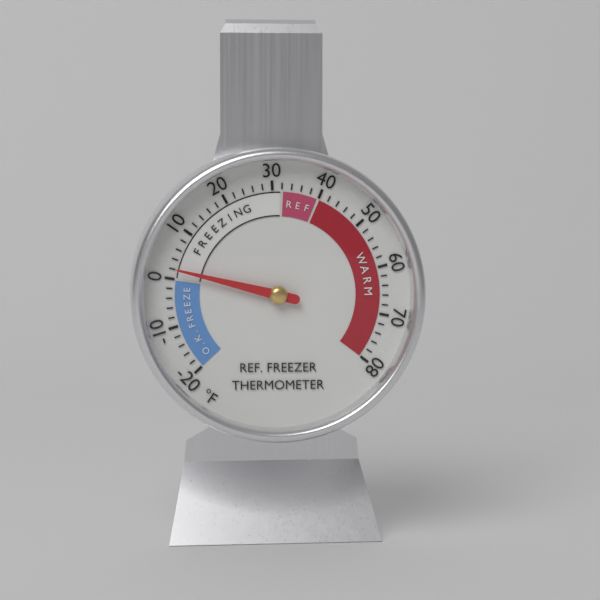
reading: 2 °F
